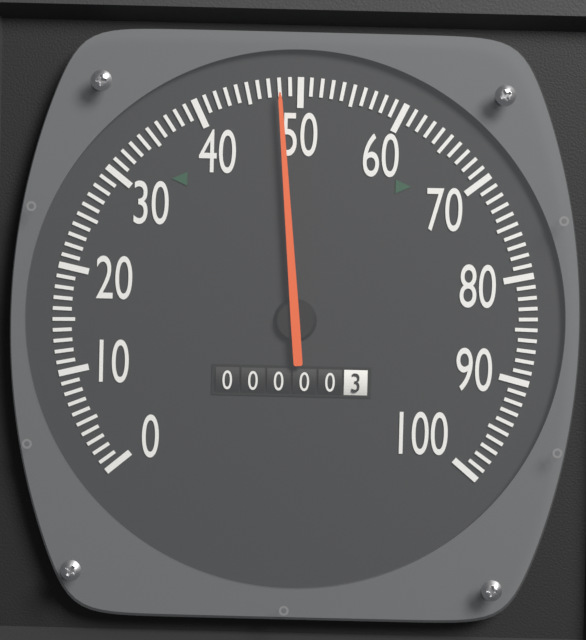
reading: 48 (no unit)
